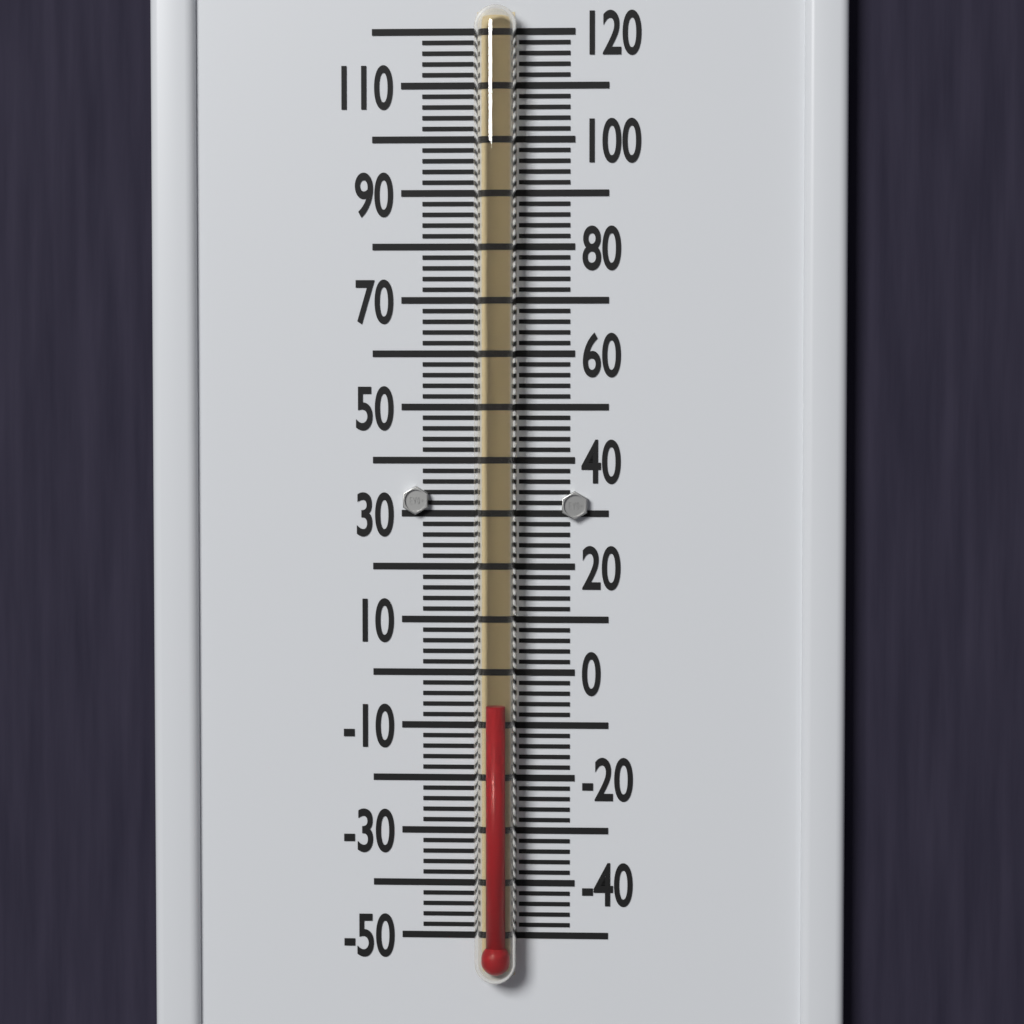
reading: -6 °F
